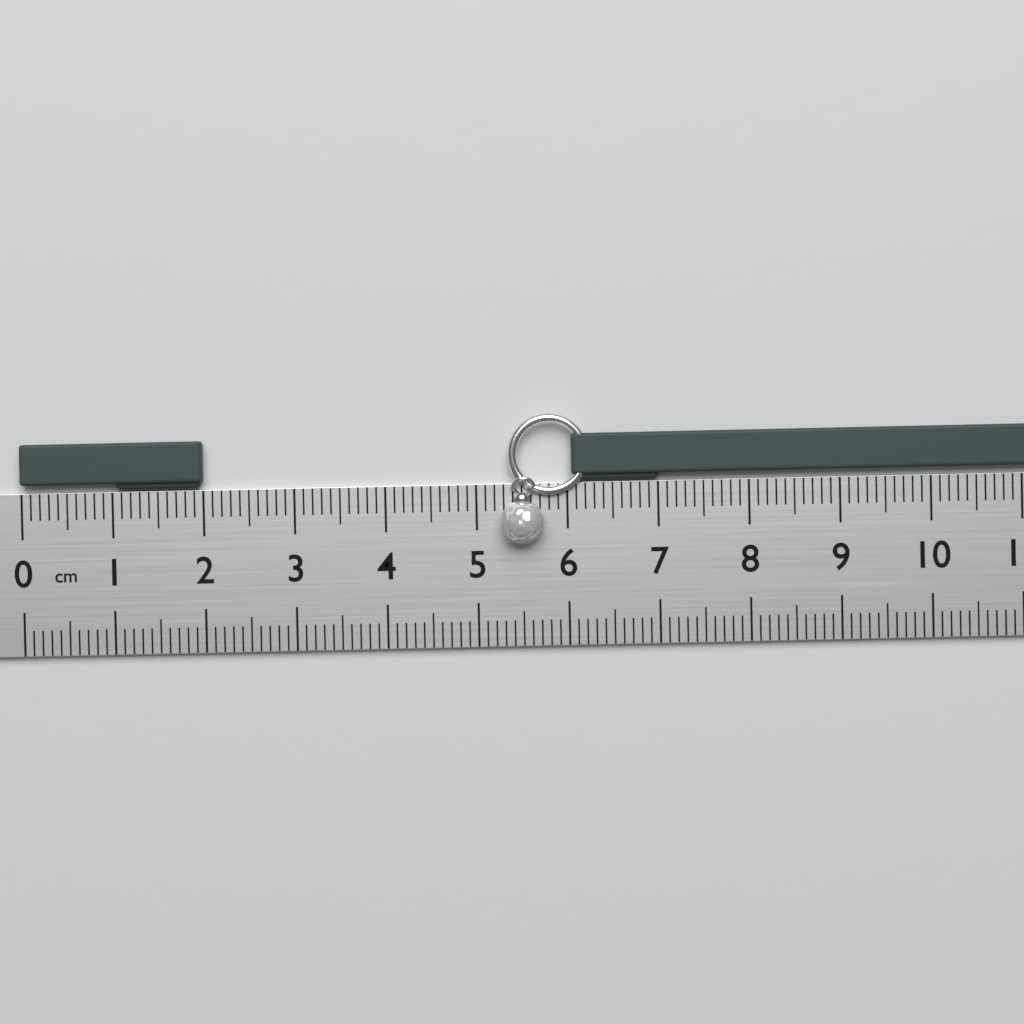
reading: 2.0 cm
